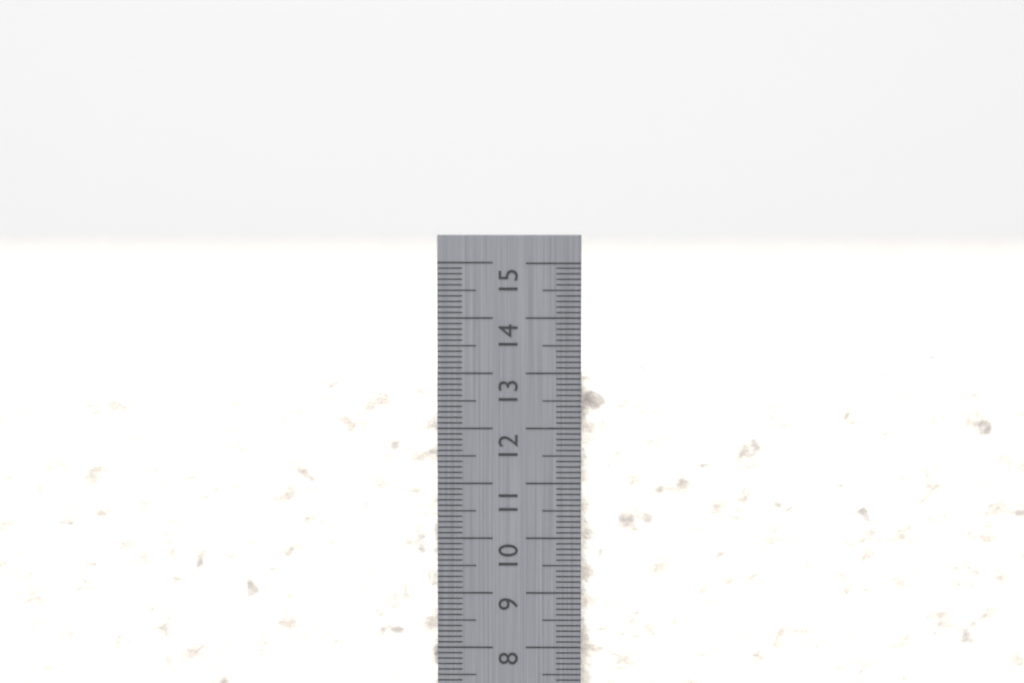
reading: 12.9 cm
